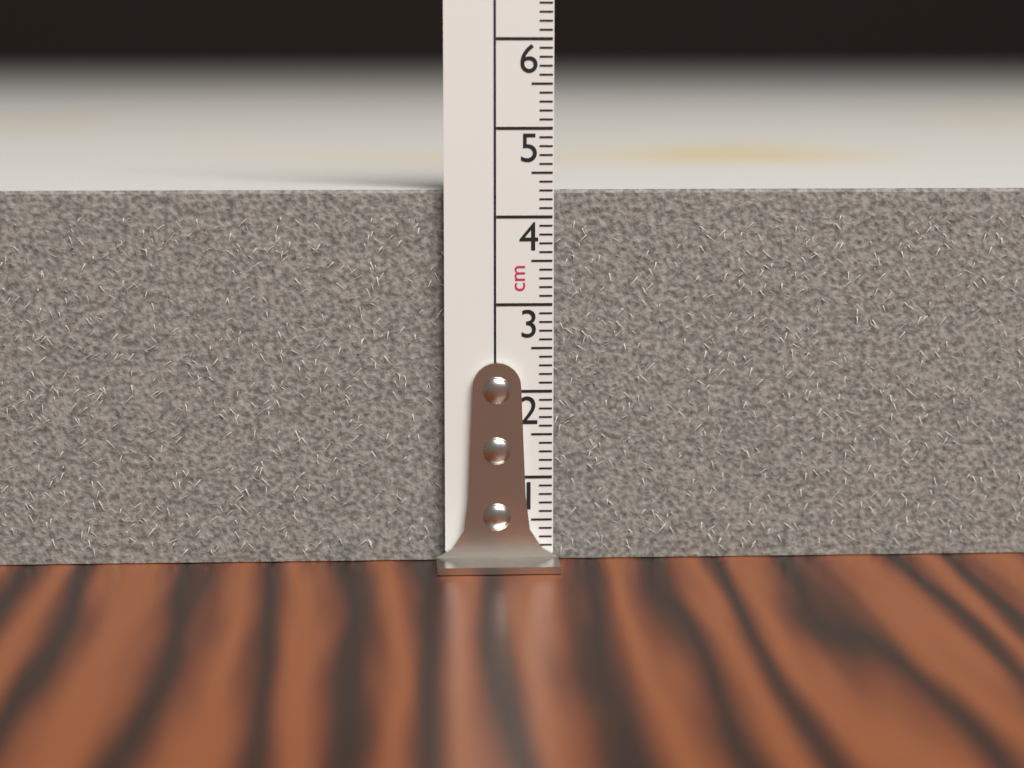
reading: 4.3 cm
